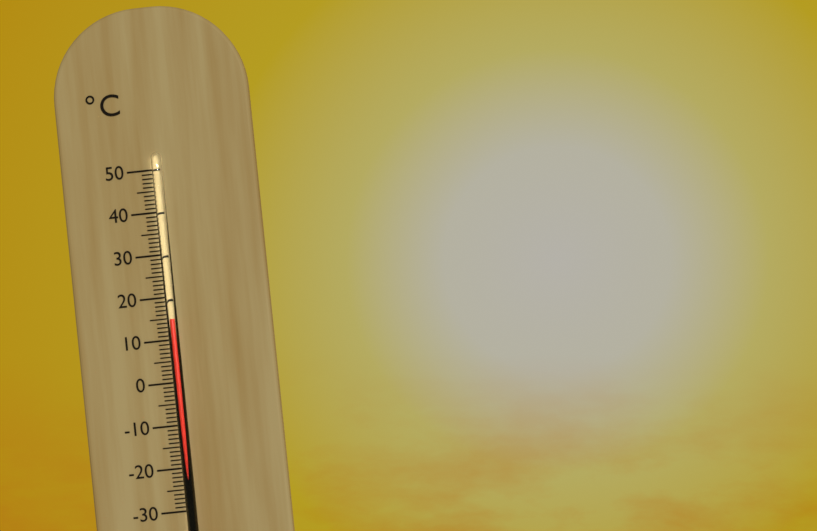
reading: 15 °C
